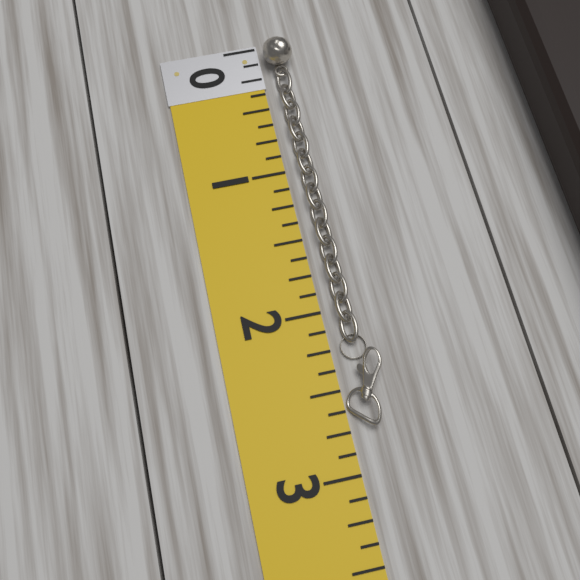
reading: 2.750 (no unit)
